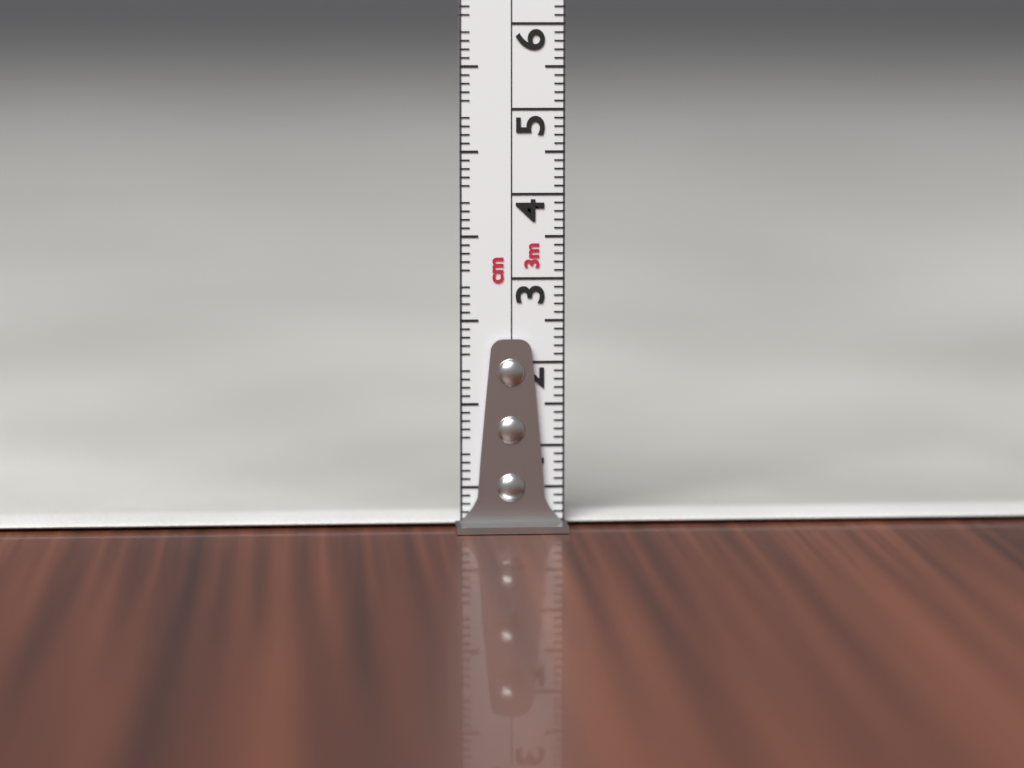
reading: 0.1 cm
